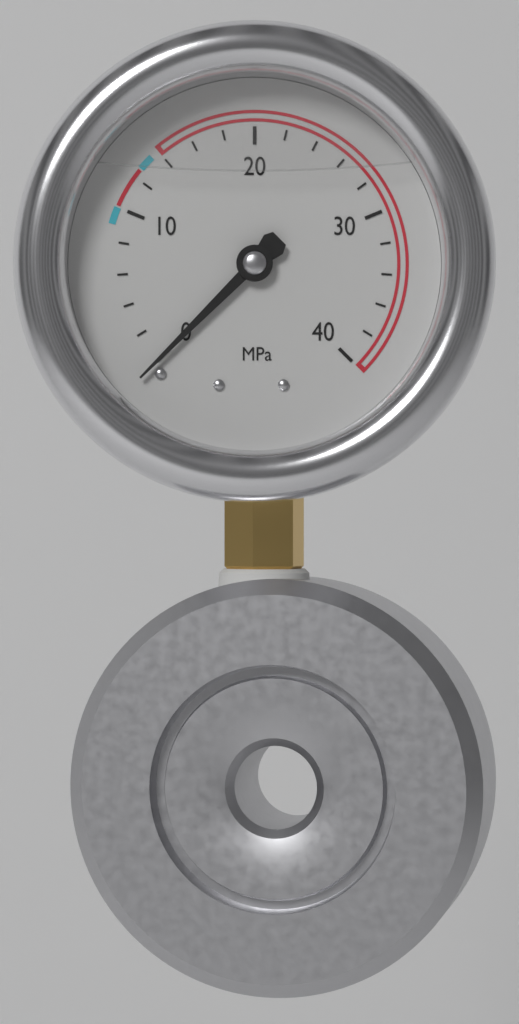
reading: 0 MPa
